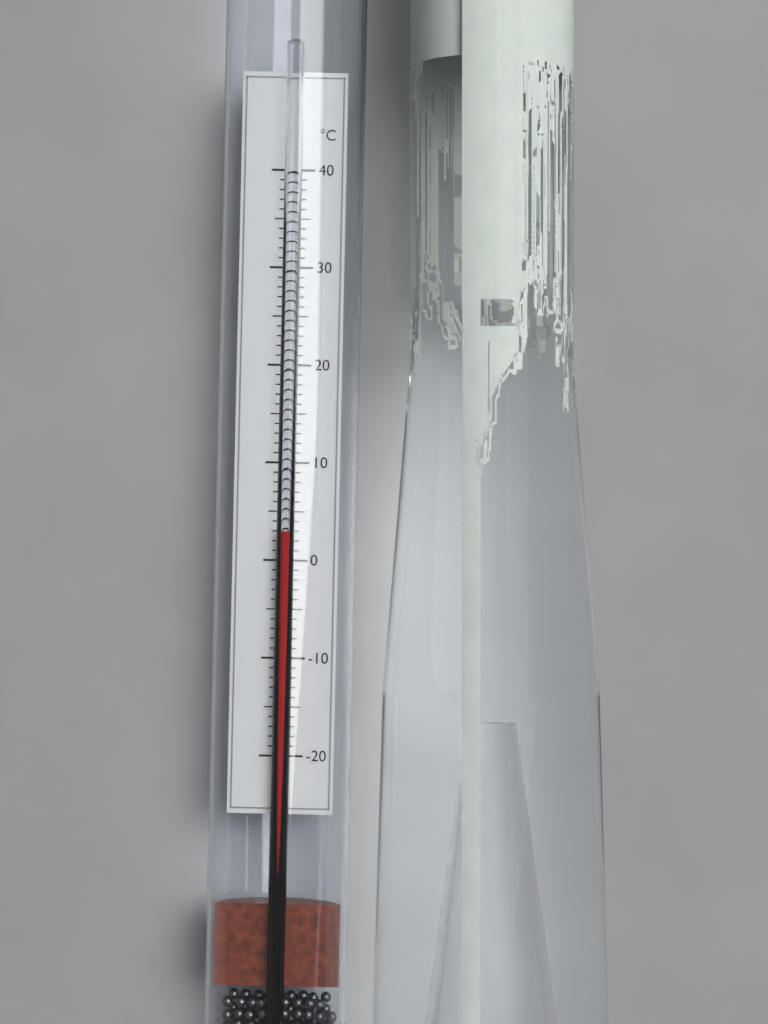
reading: 3 °C
